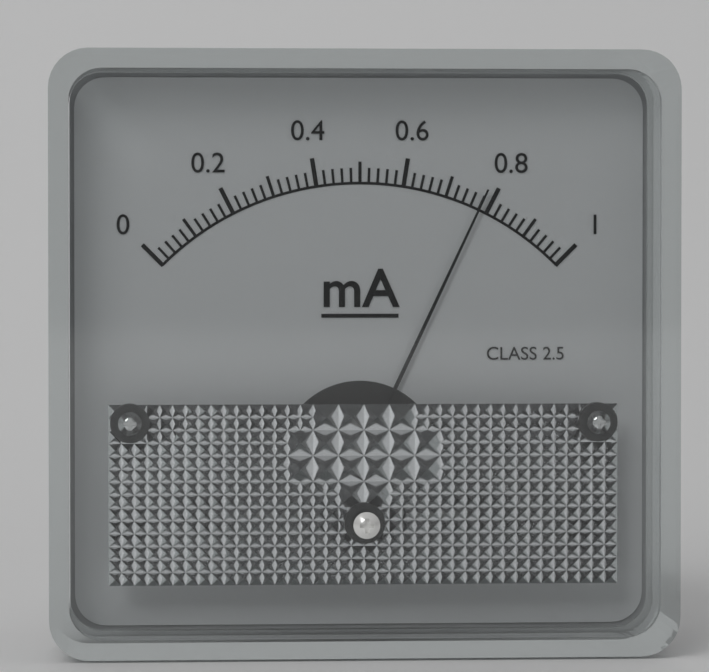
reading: 0.78 mA
